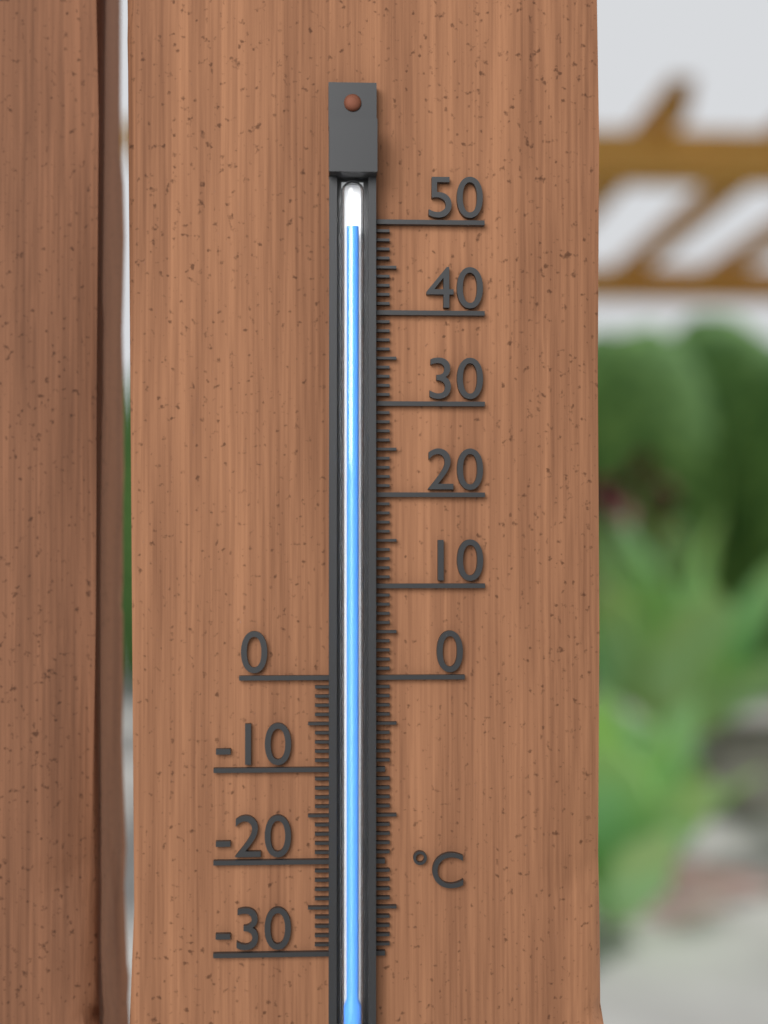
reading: 49 °C
